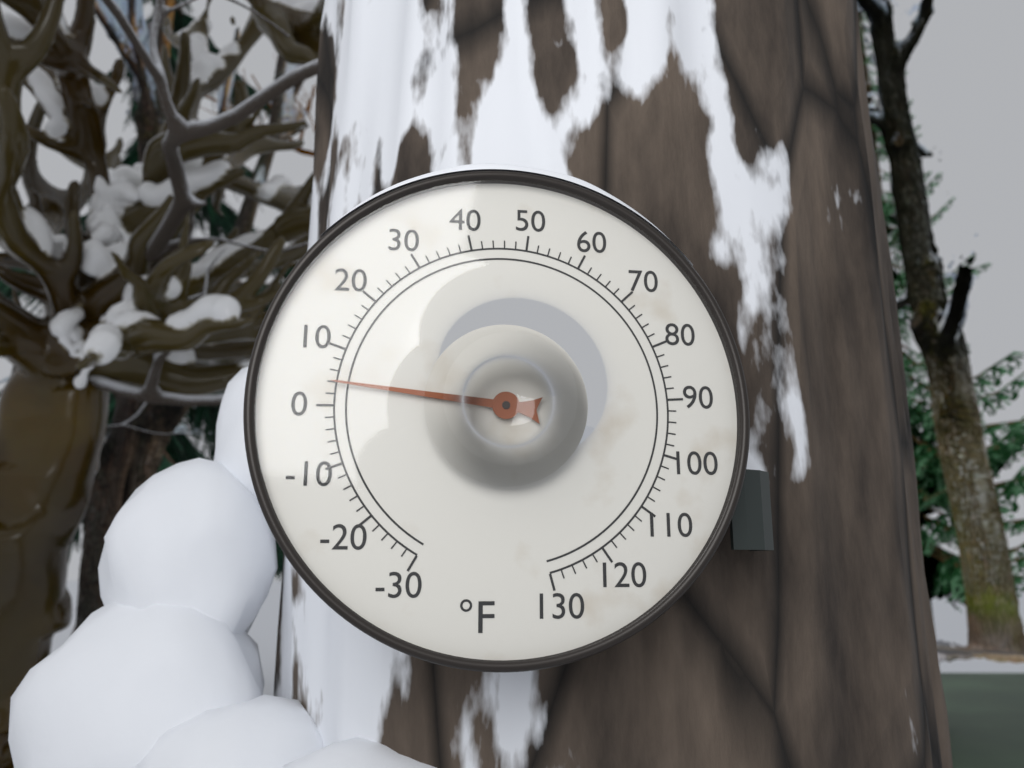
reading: 4 °F
